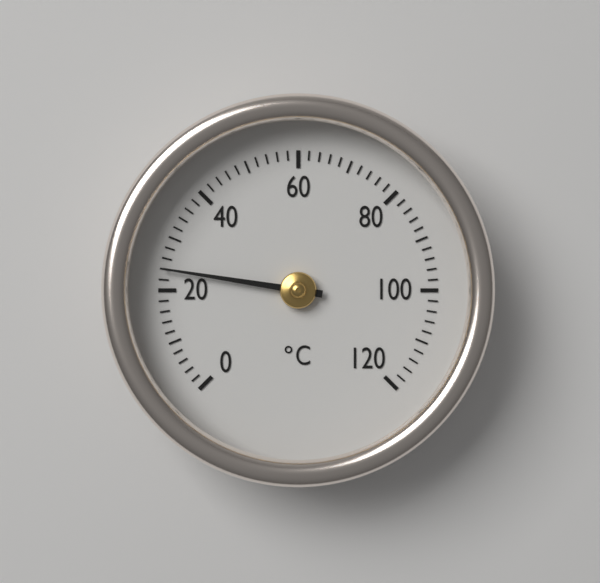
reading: 24 °C
